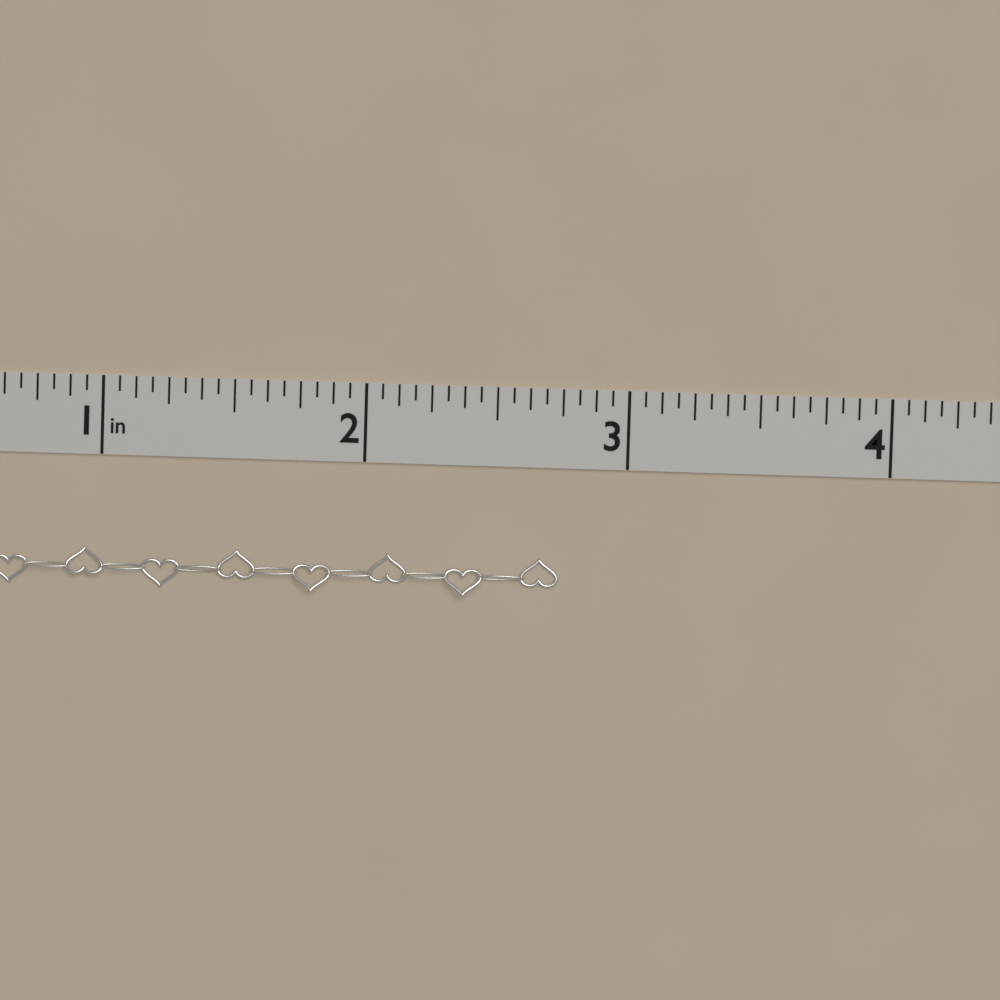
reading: 2.7500 in
